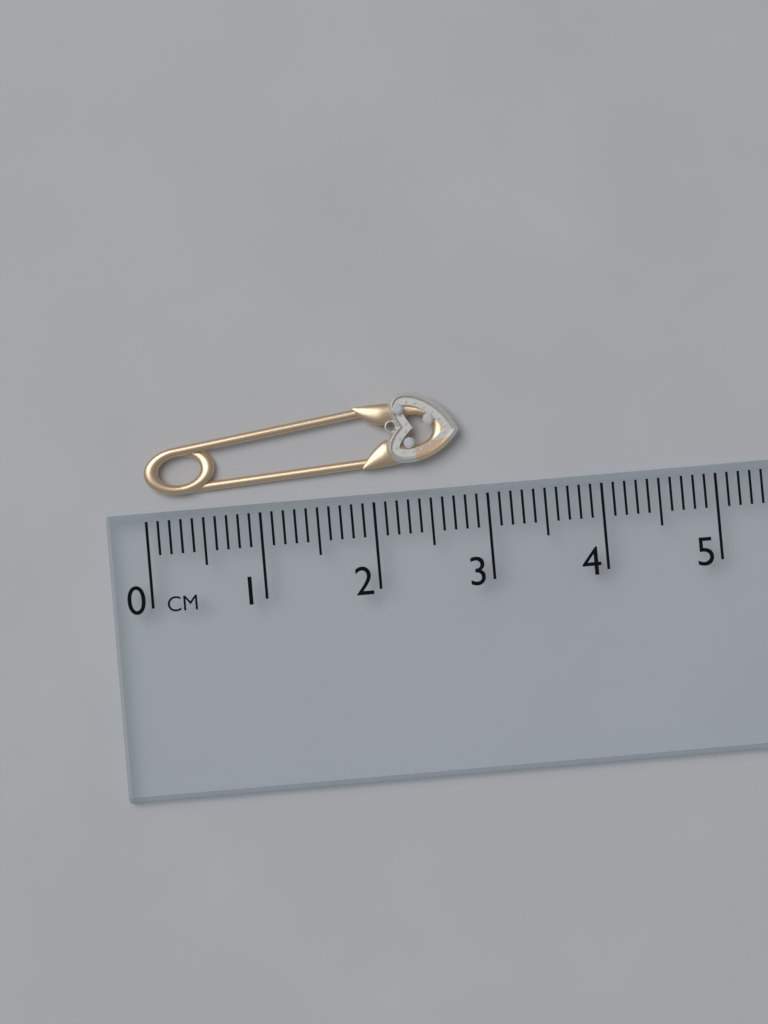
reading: 2.8 cm
